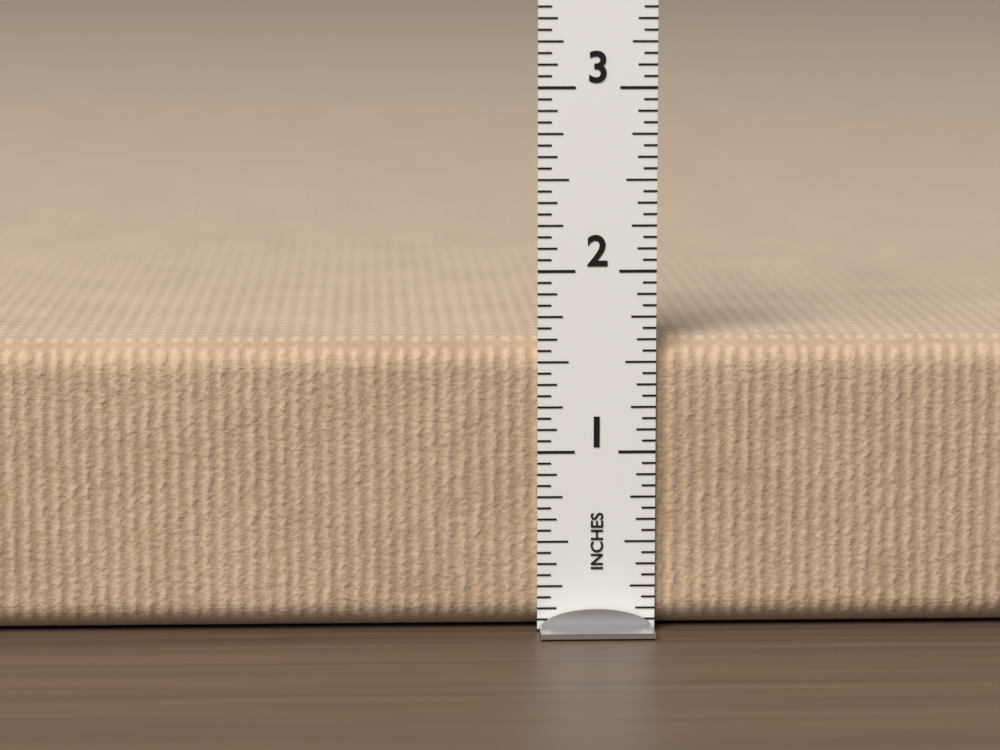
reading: 1.6250 in
